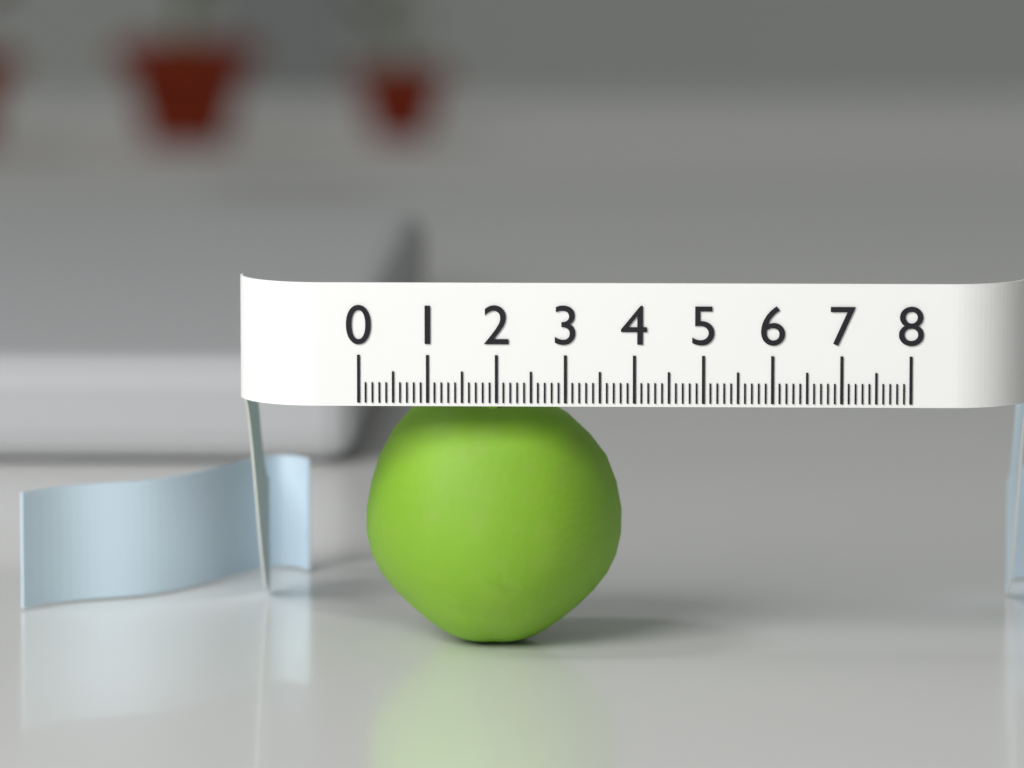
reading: 3.8 (no unit)
